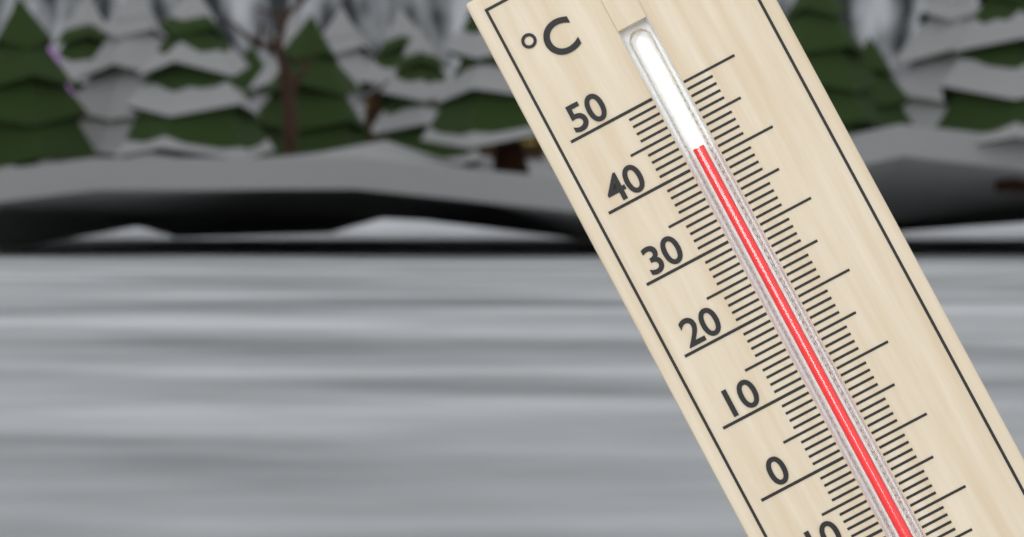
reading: 42 °C
